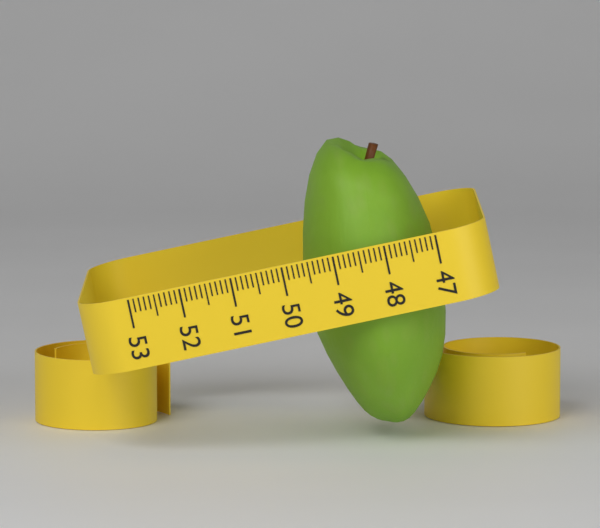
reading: 49.7 (no unit)
